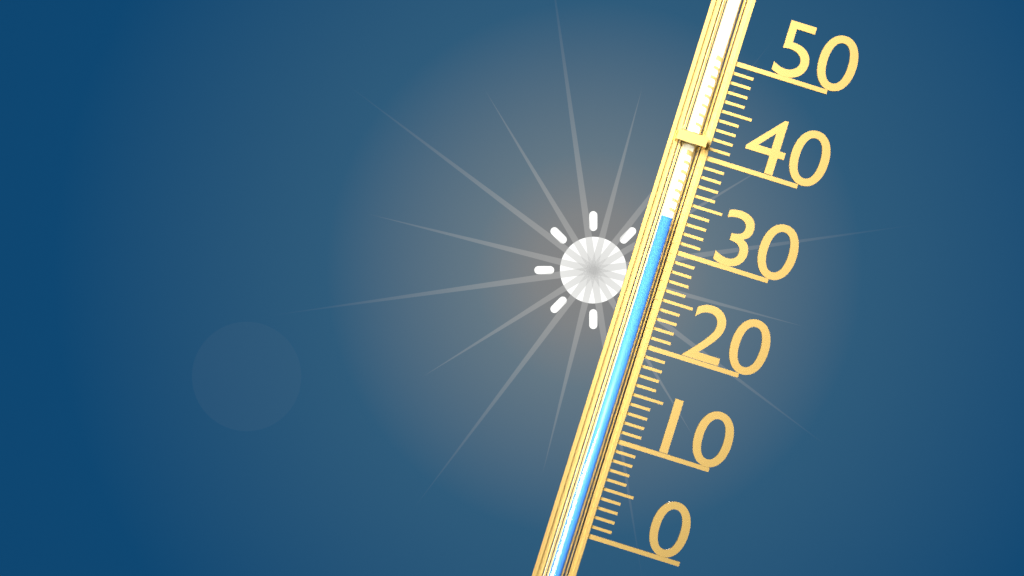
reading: 33 (no unit)
